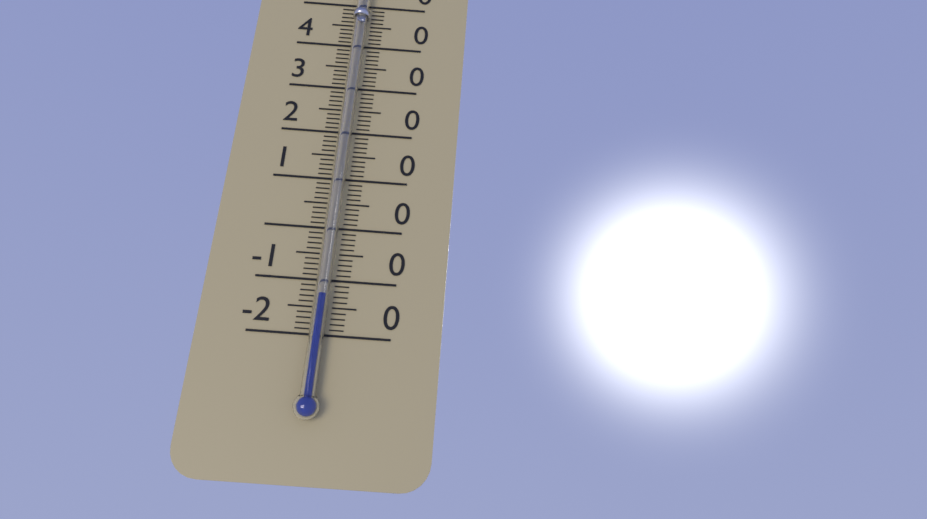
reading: -13 °C
